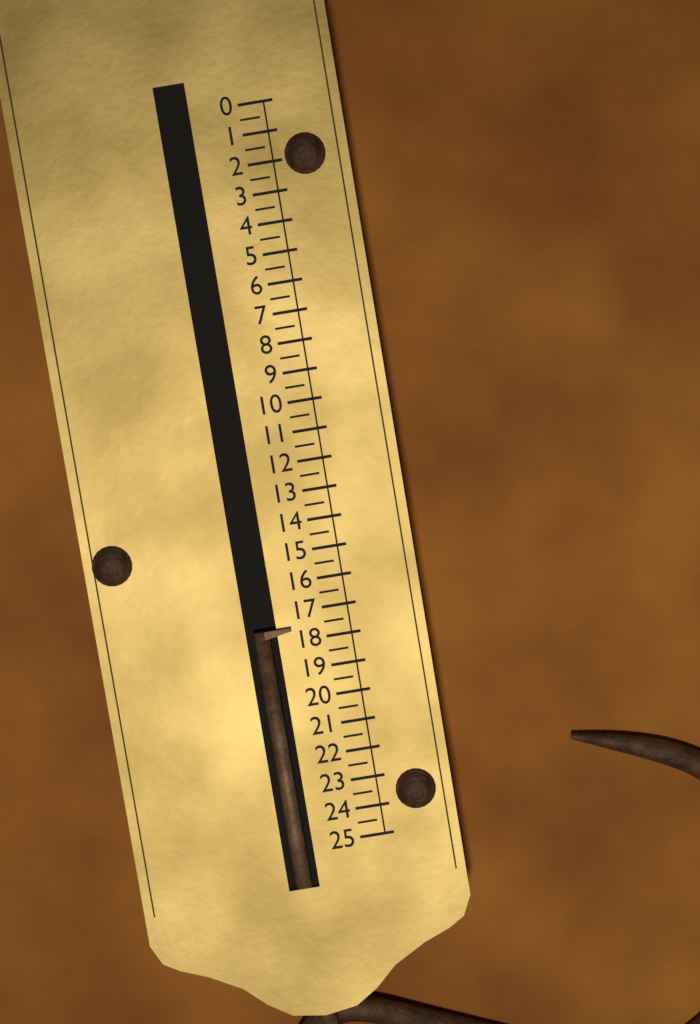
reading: 17.5 (no unit)
